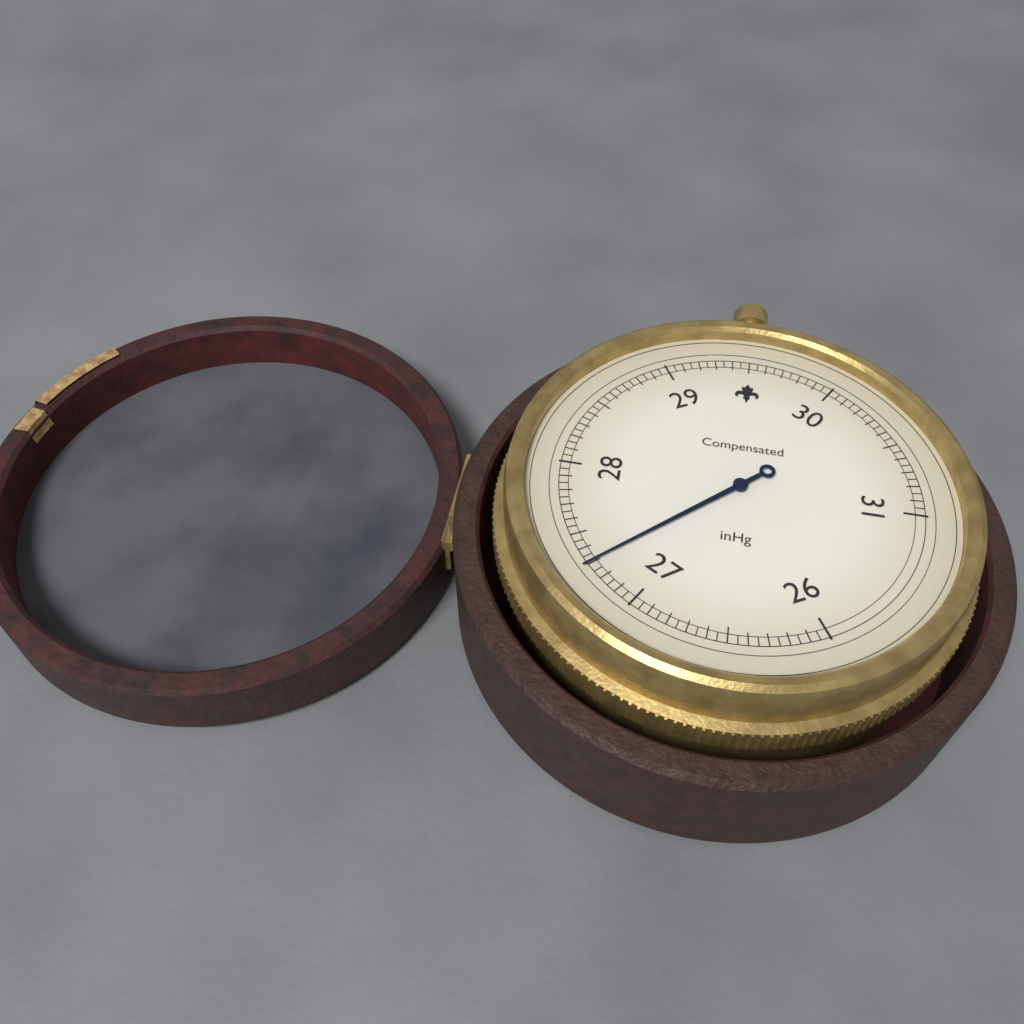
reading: 27.30 inHg
